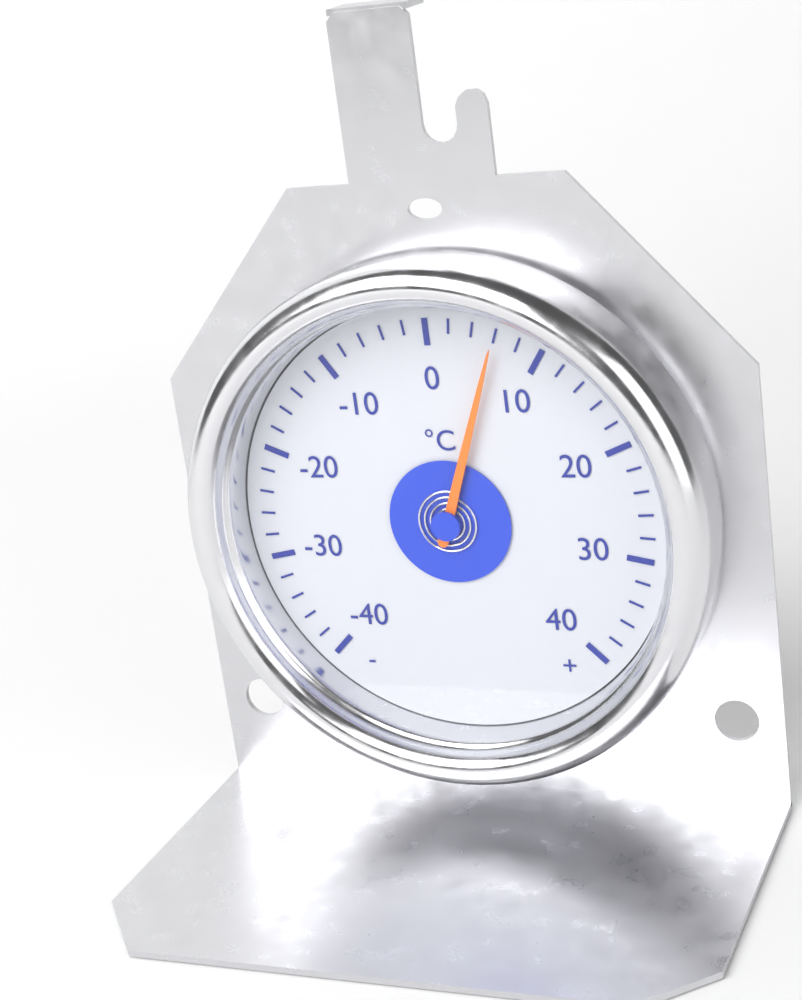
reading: 6 °C
